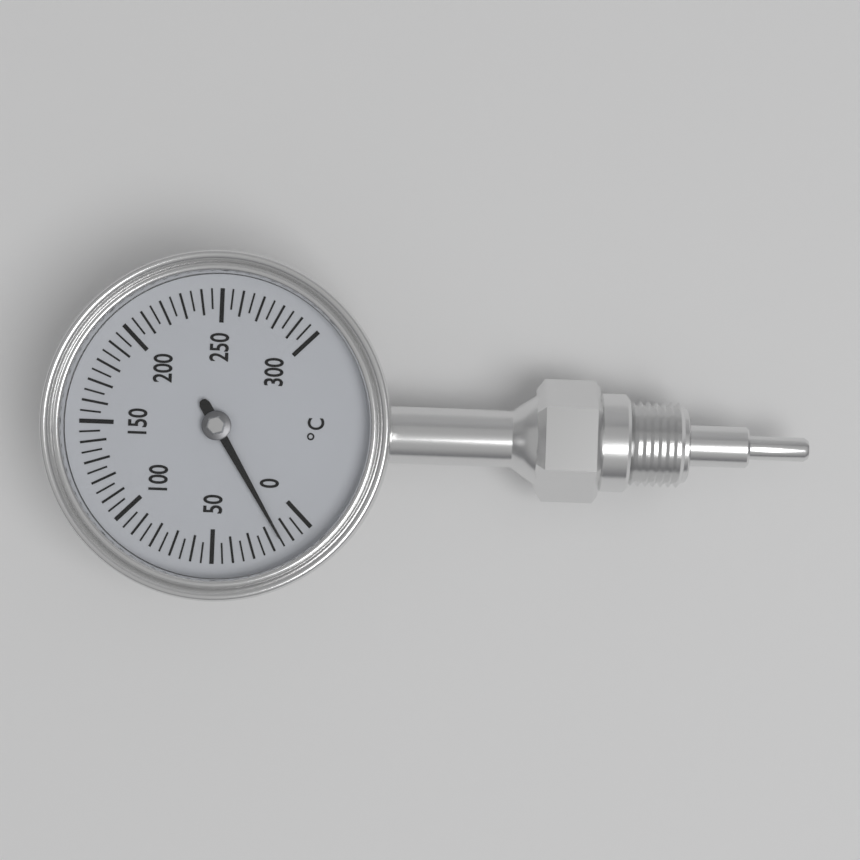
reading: 15 °C
